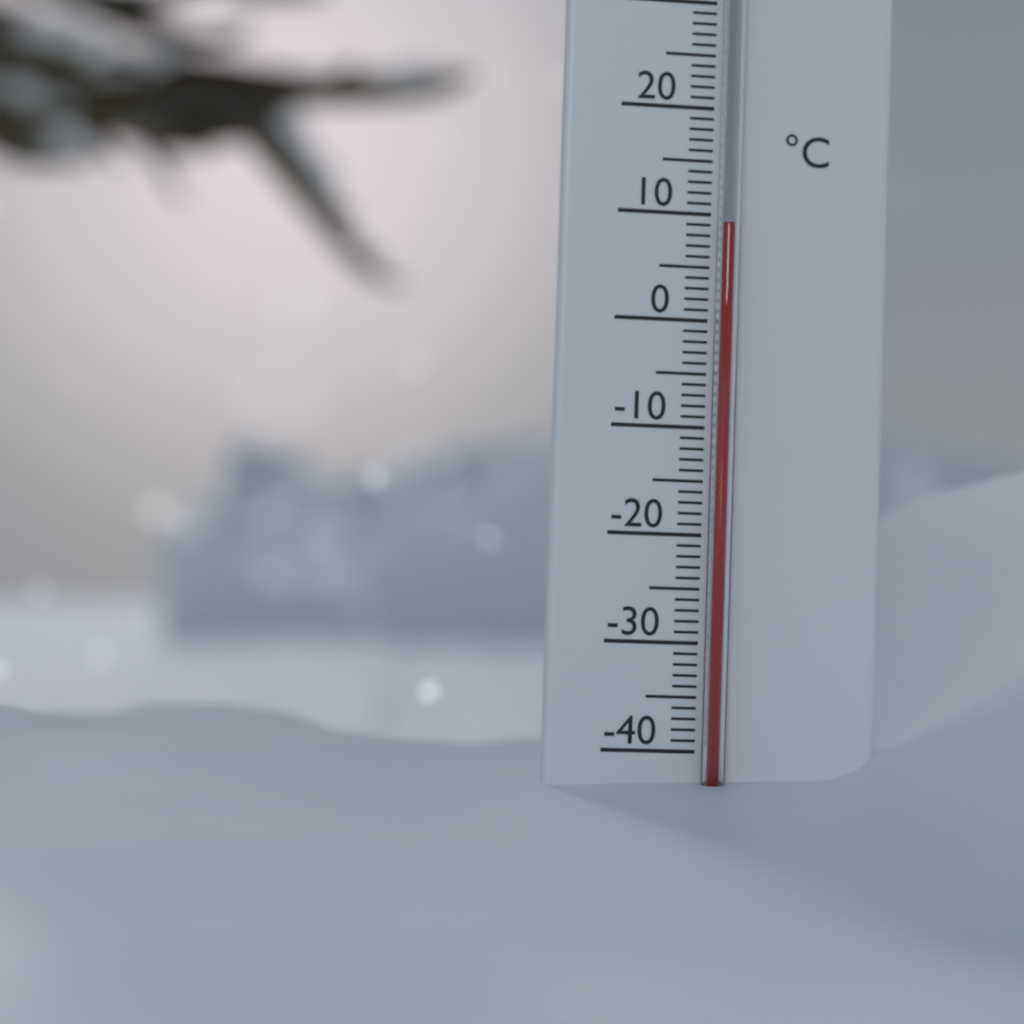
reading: 9 °C
